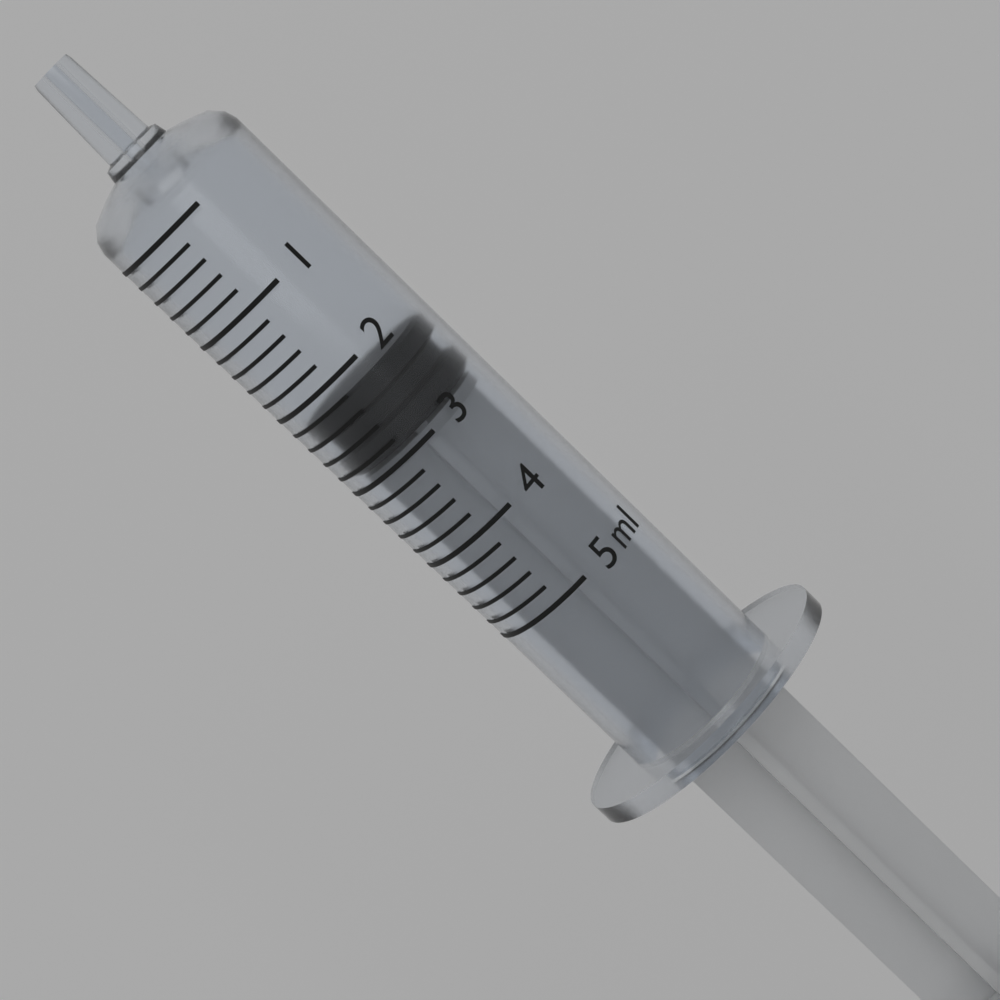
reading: 2.2 ml
